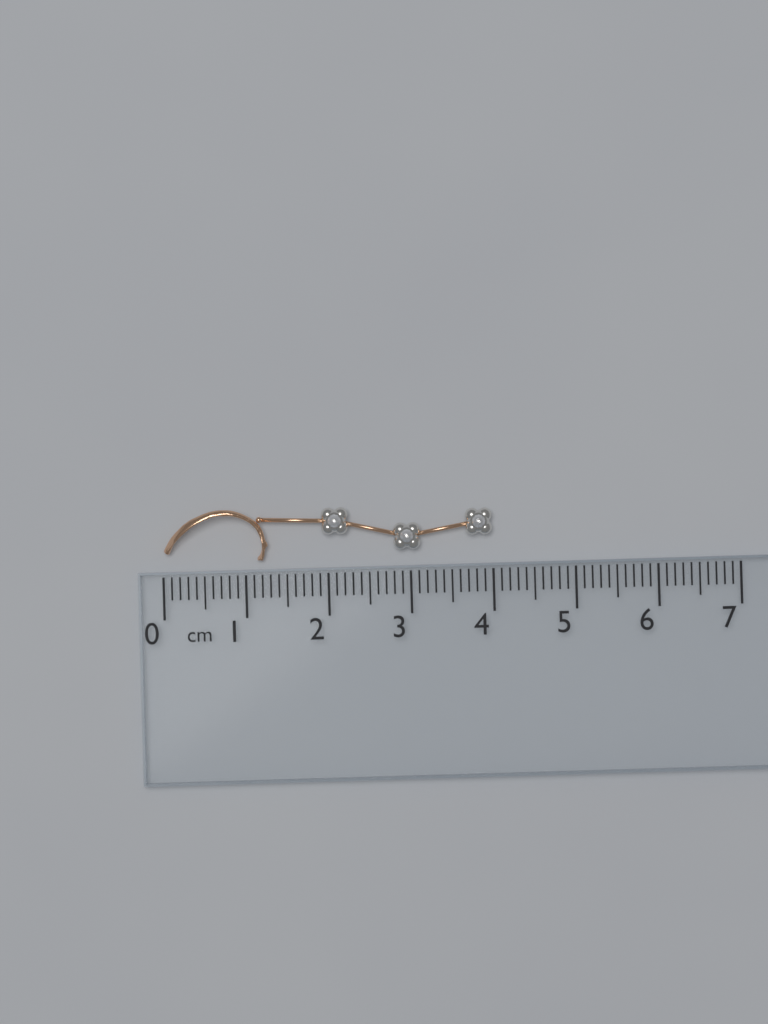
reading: 4.0 cm
